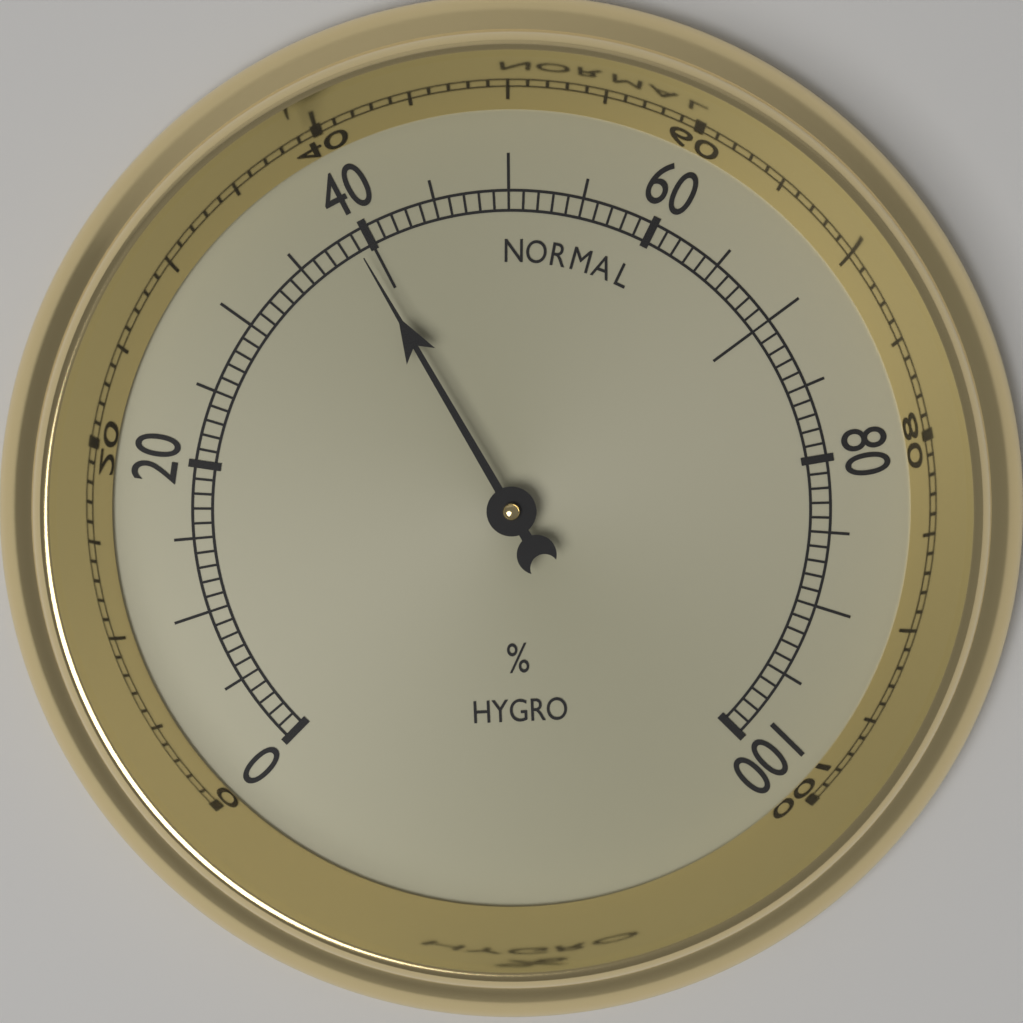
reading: 39 %
